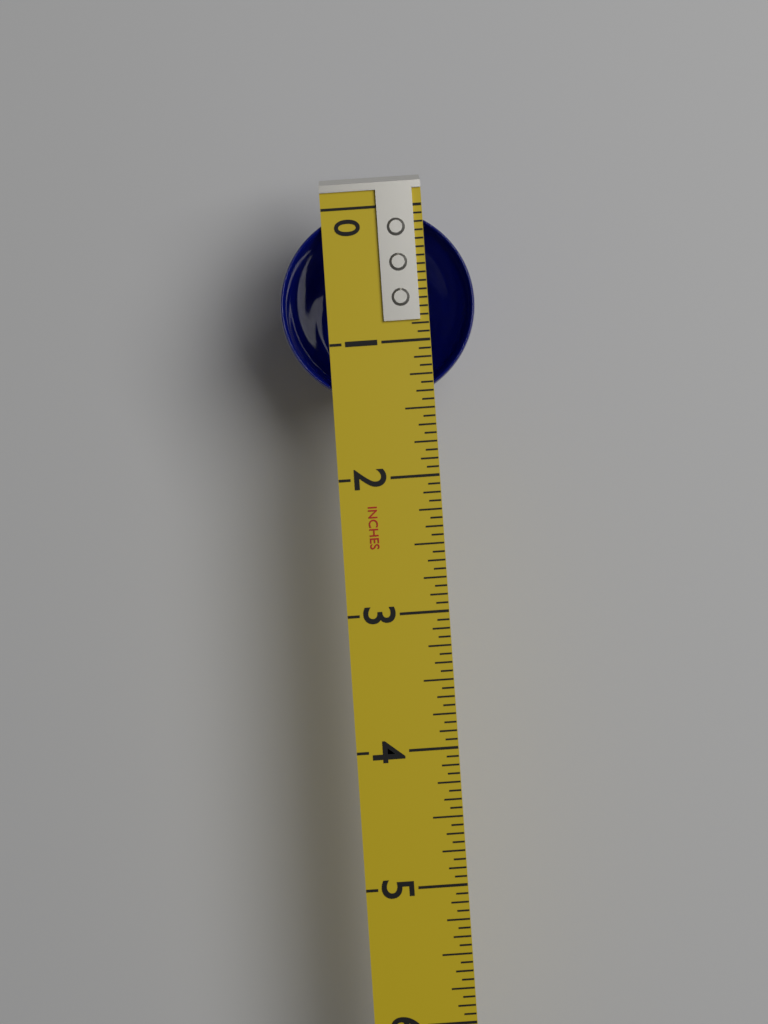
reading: 1.4375 in
